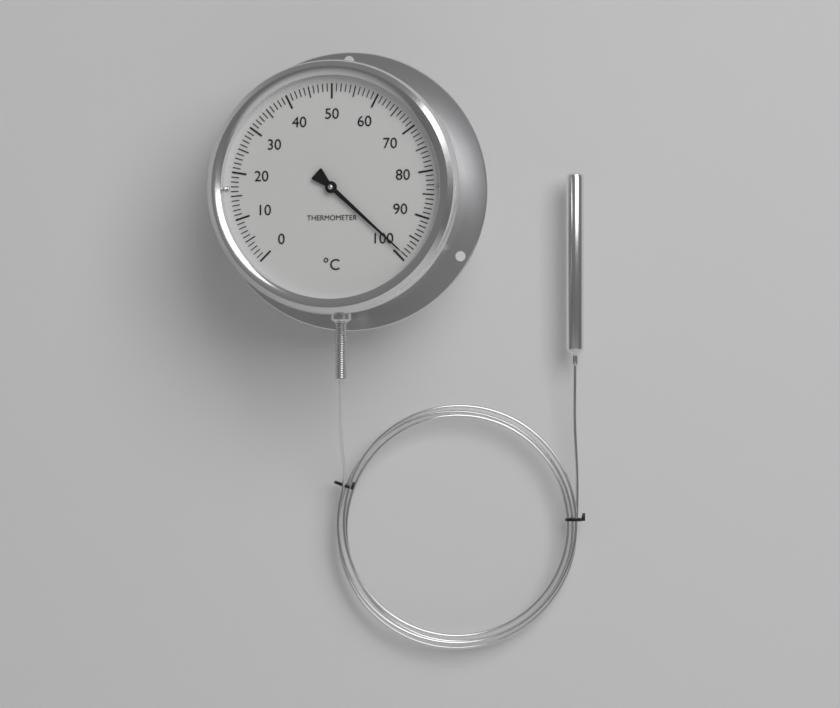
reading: 99 °C
